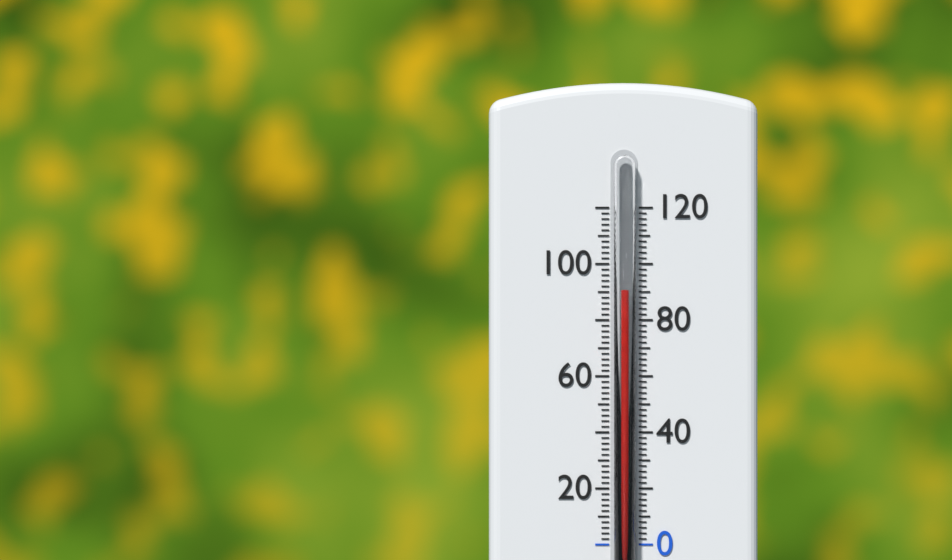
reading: 91 (no unit)
